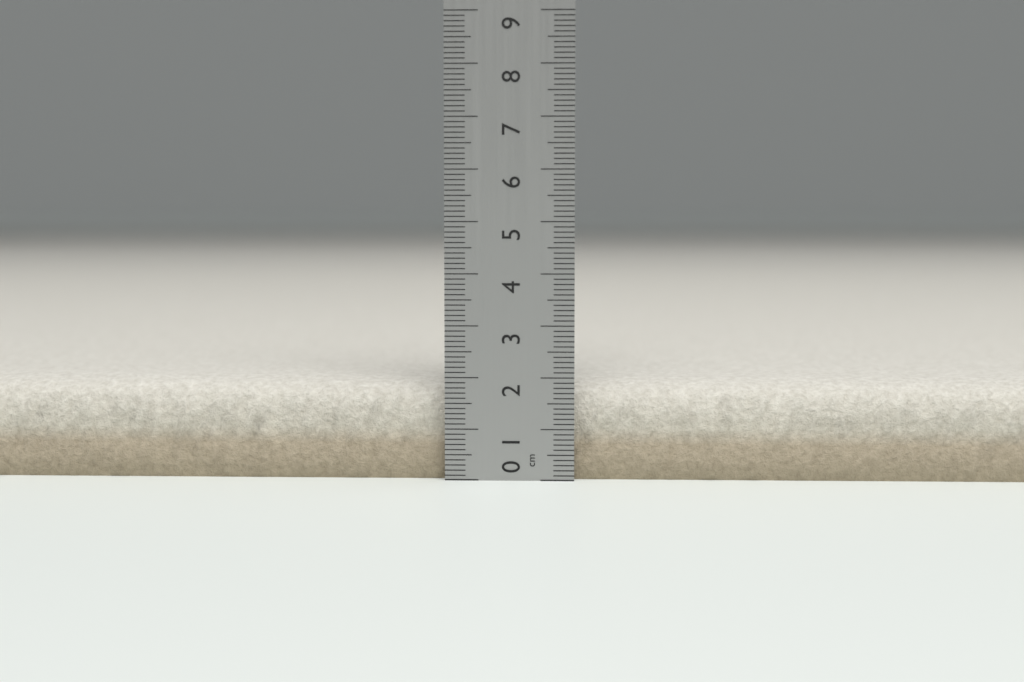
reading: 1.9 cm
